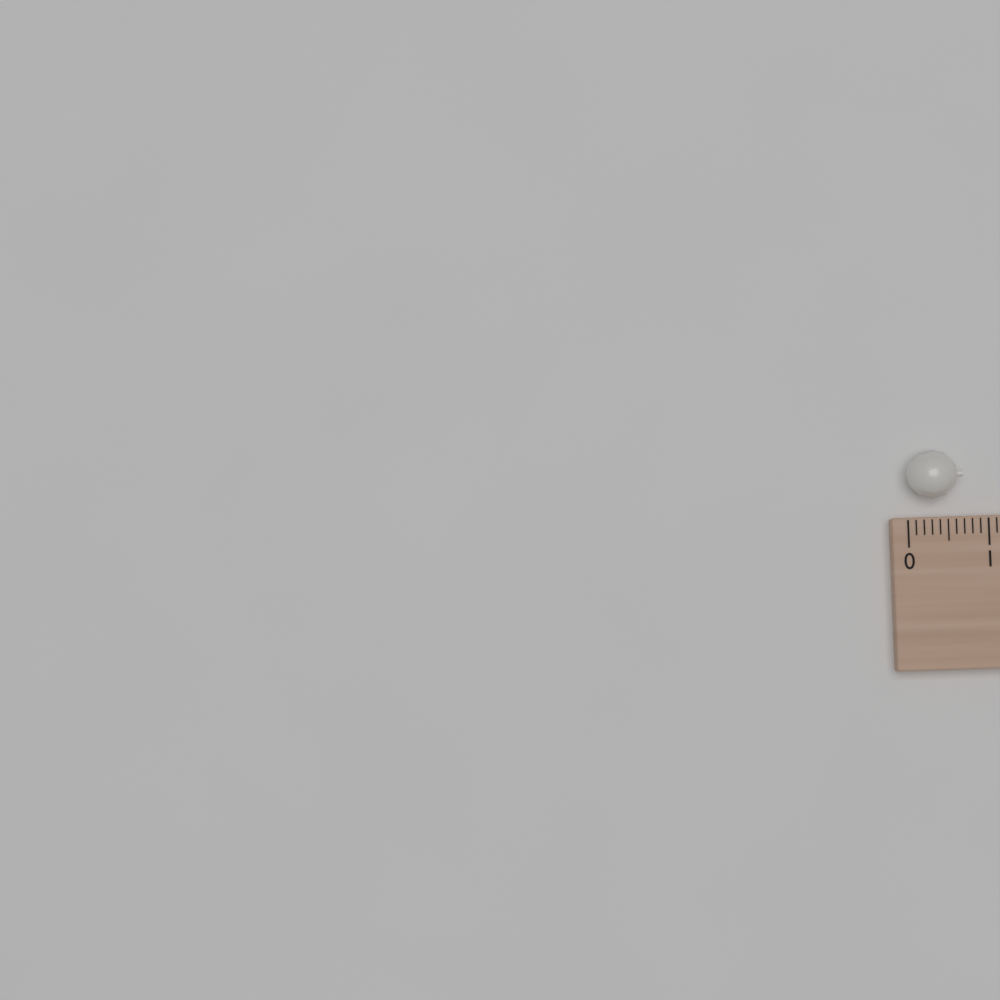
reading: 0.7 (no unit)
